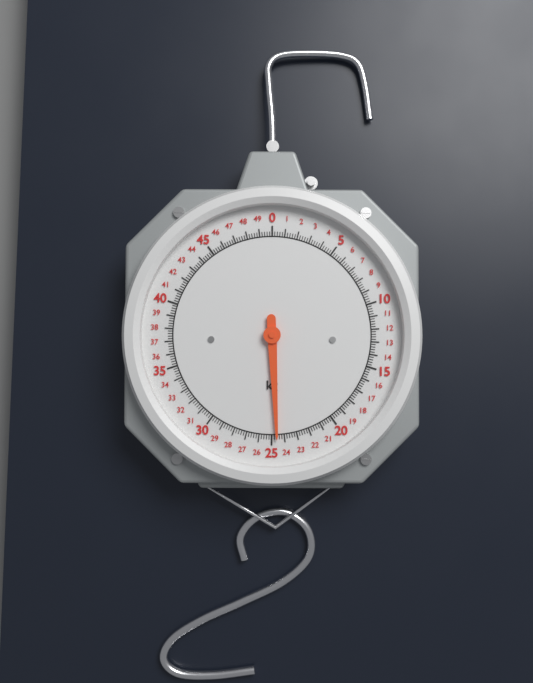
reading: 24.6 kg
